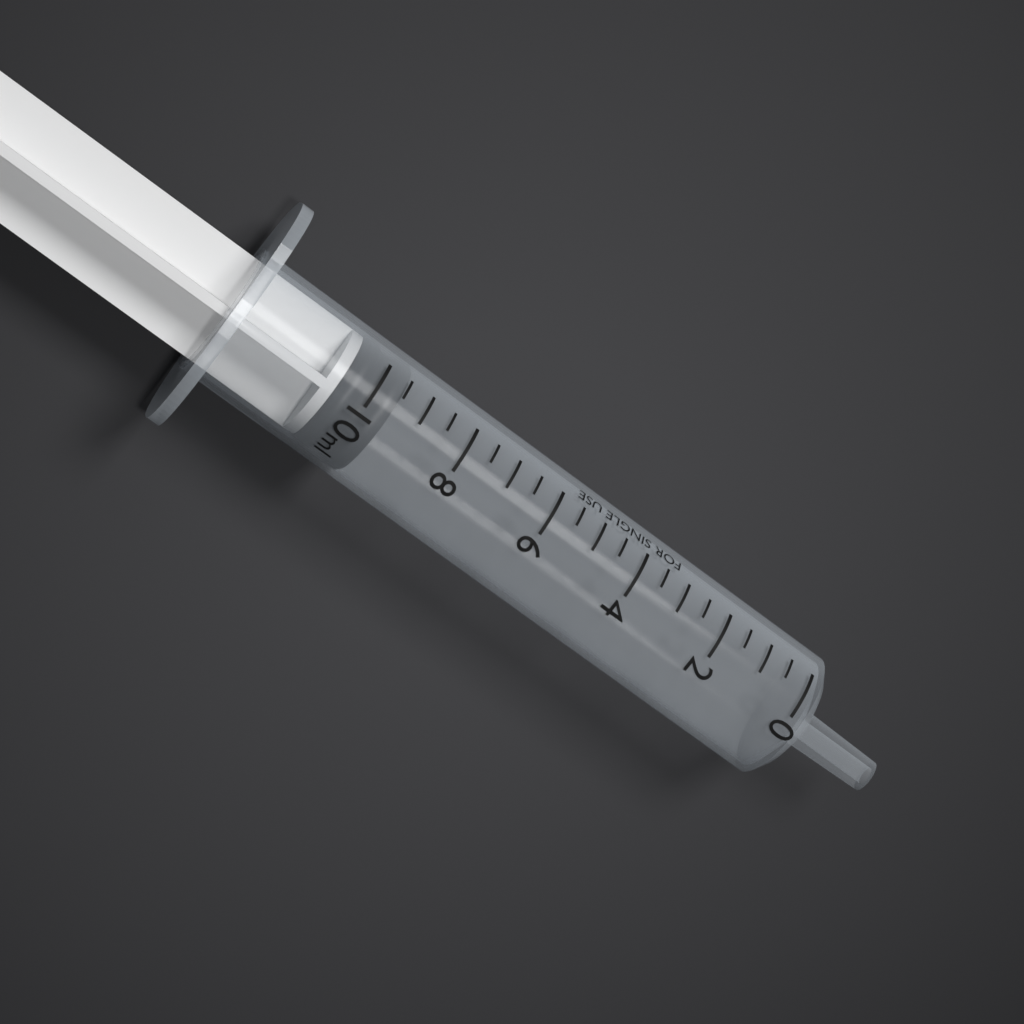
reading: 9.5 ml
